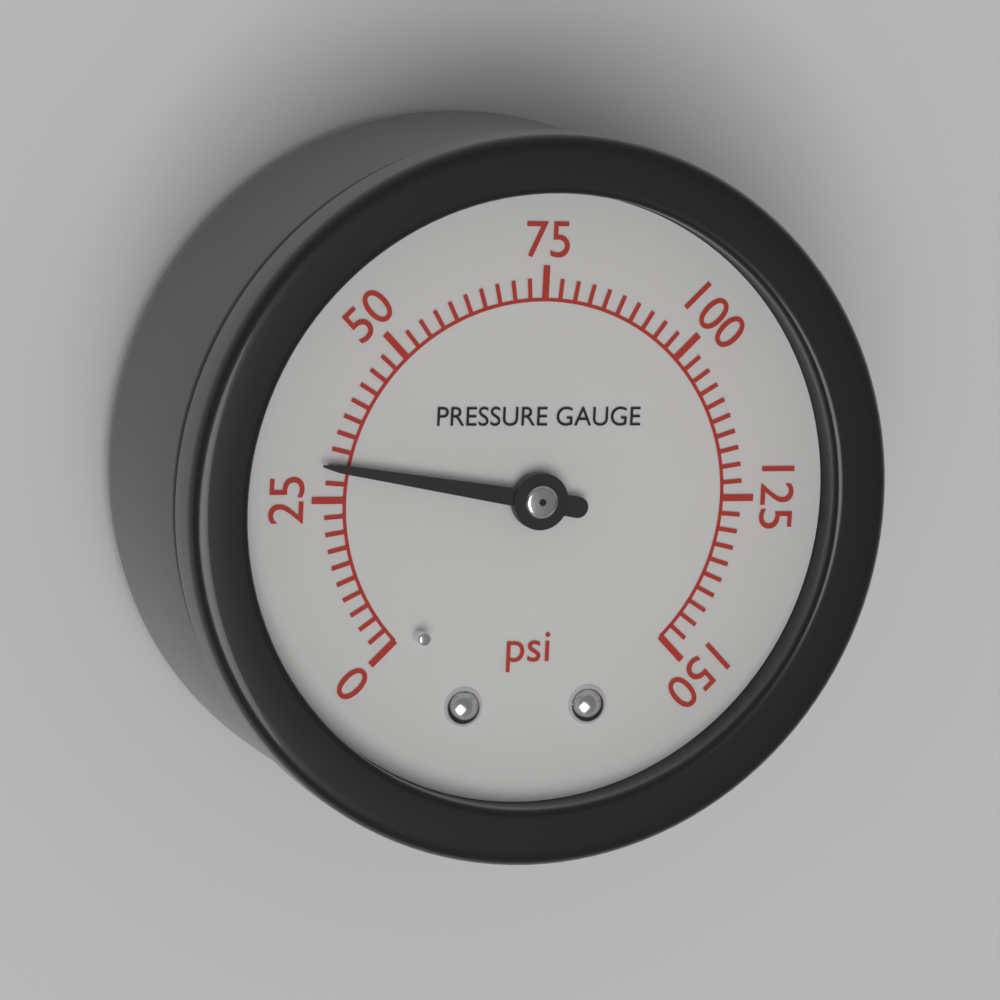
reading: 30.0 psi
